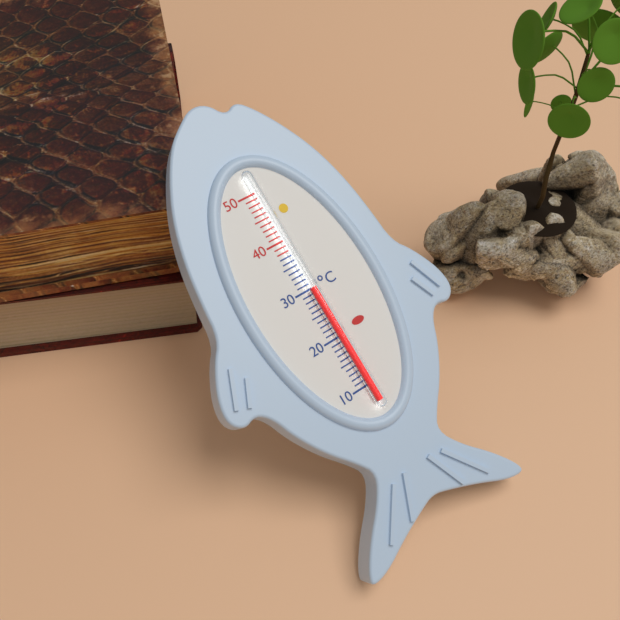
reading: 30 °C
